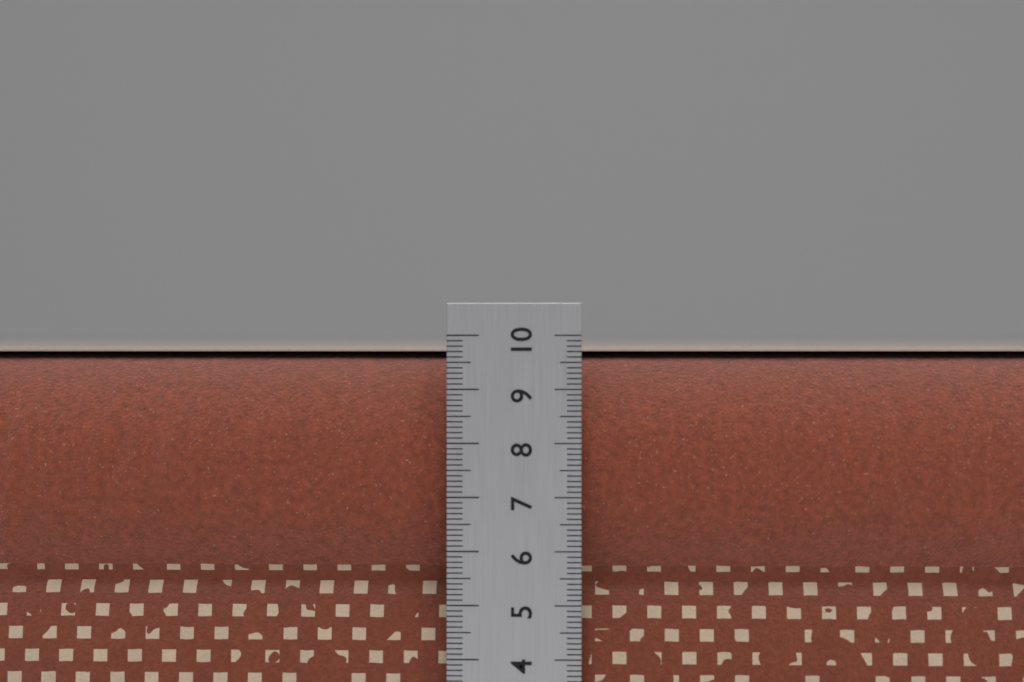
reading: 9.7 cm
